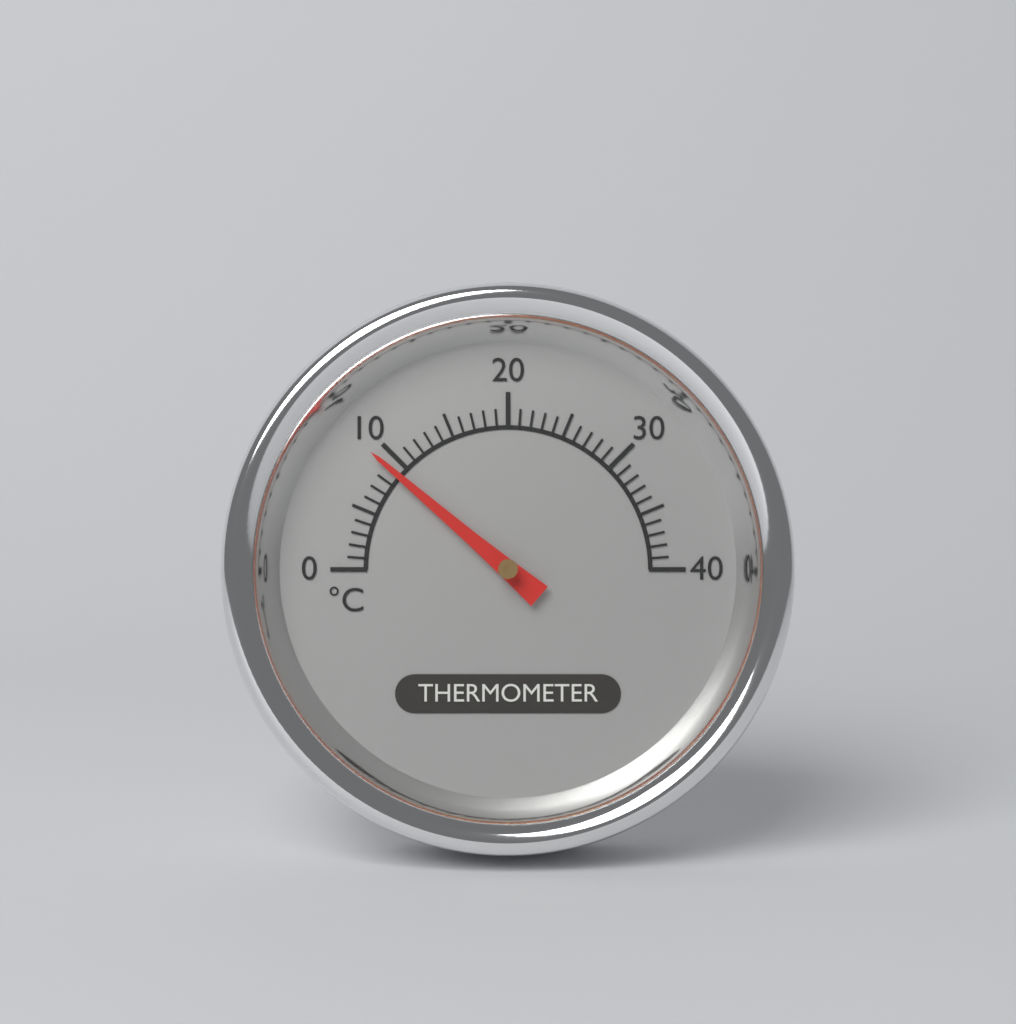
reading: 9 °C
